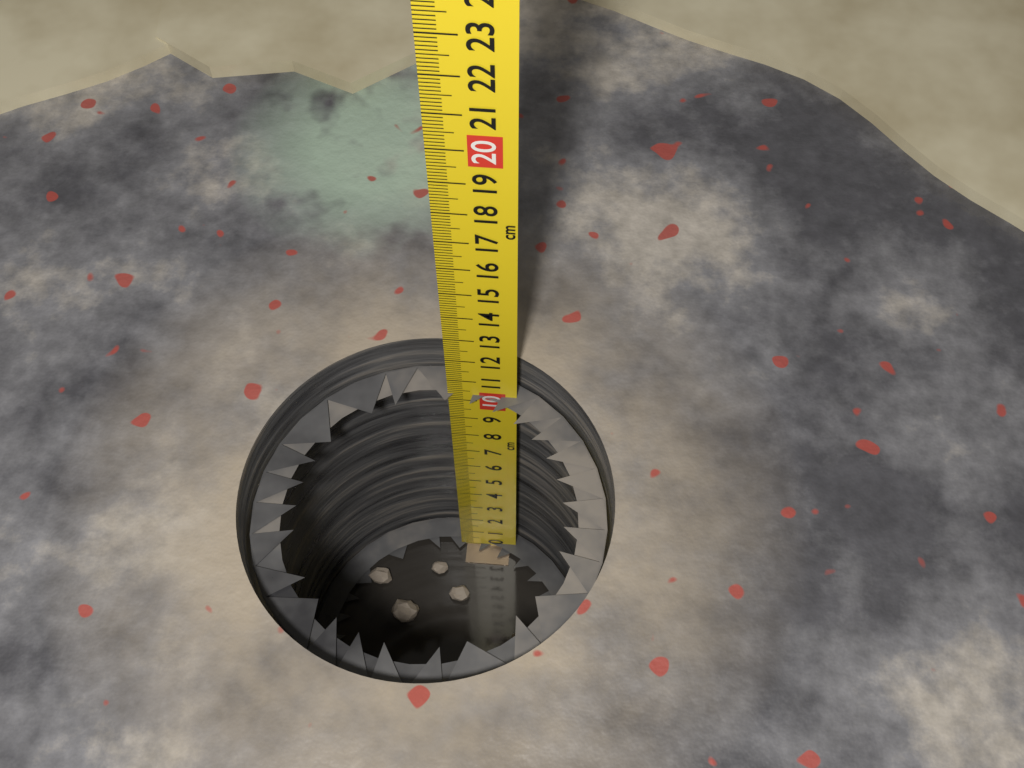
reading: 10.3 cm
